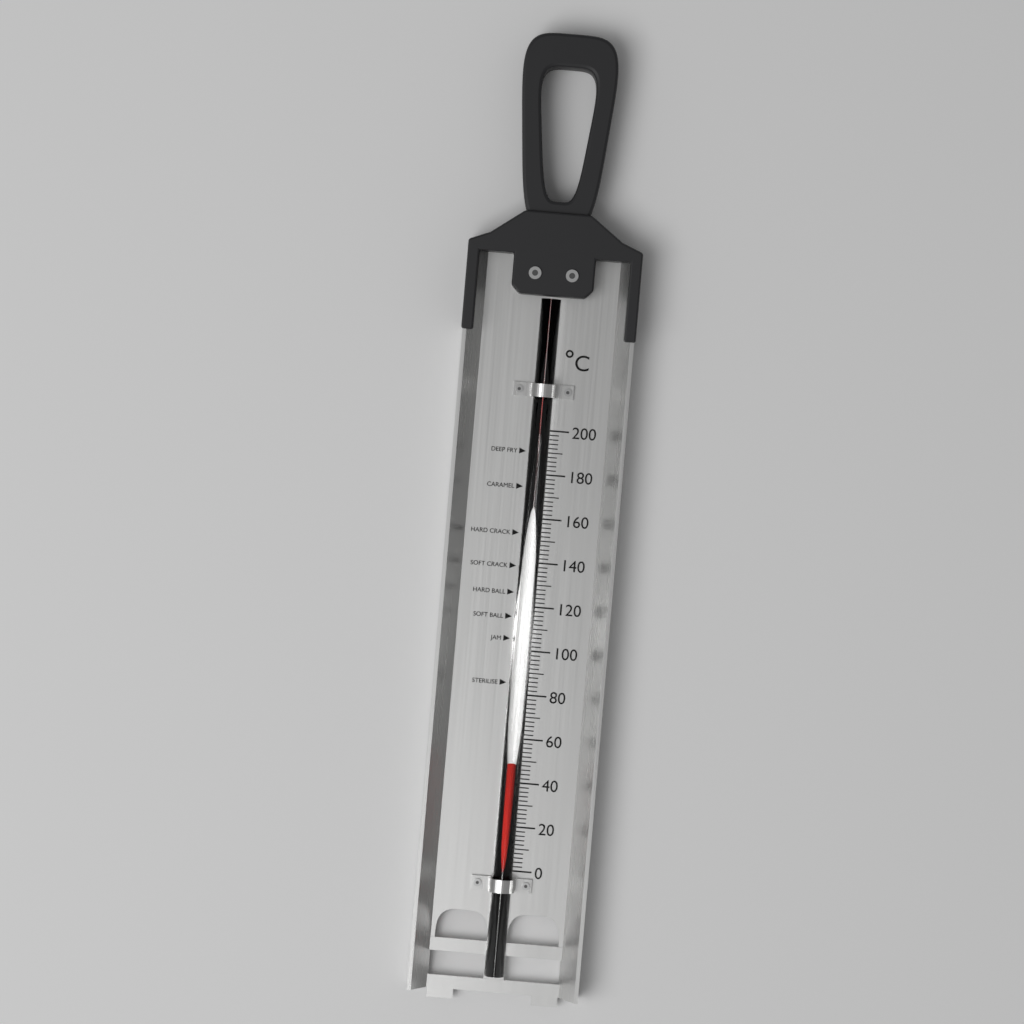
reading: 50 °C
